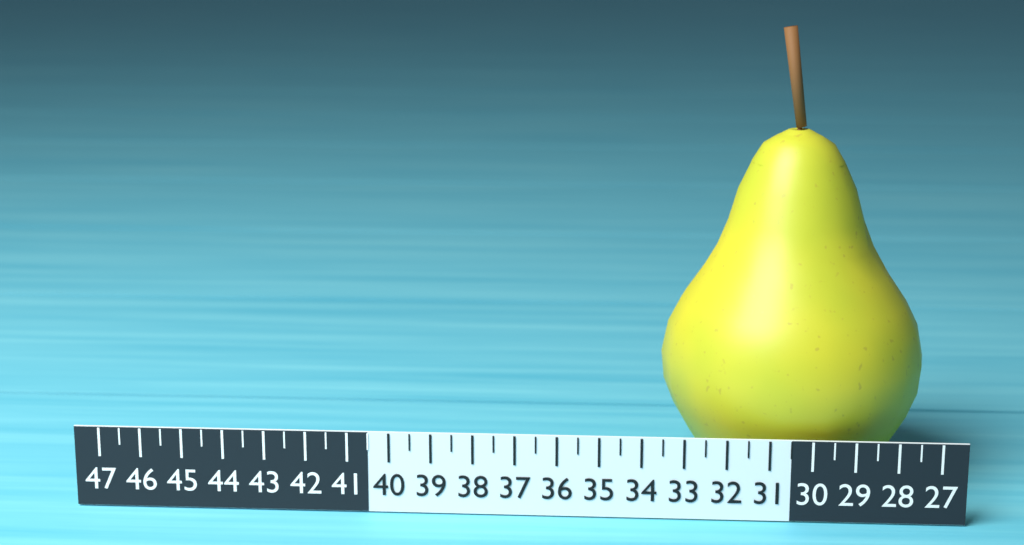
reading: 33.5 (no unit)
